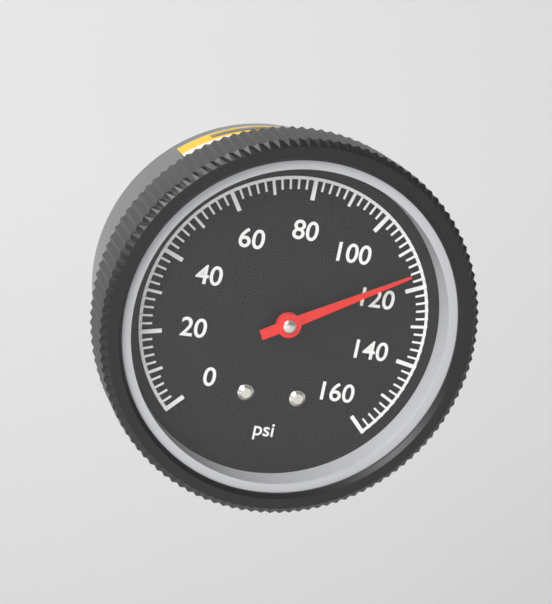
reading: 116 psi
